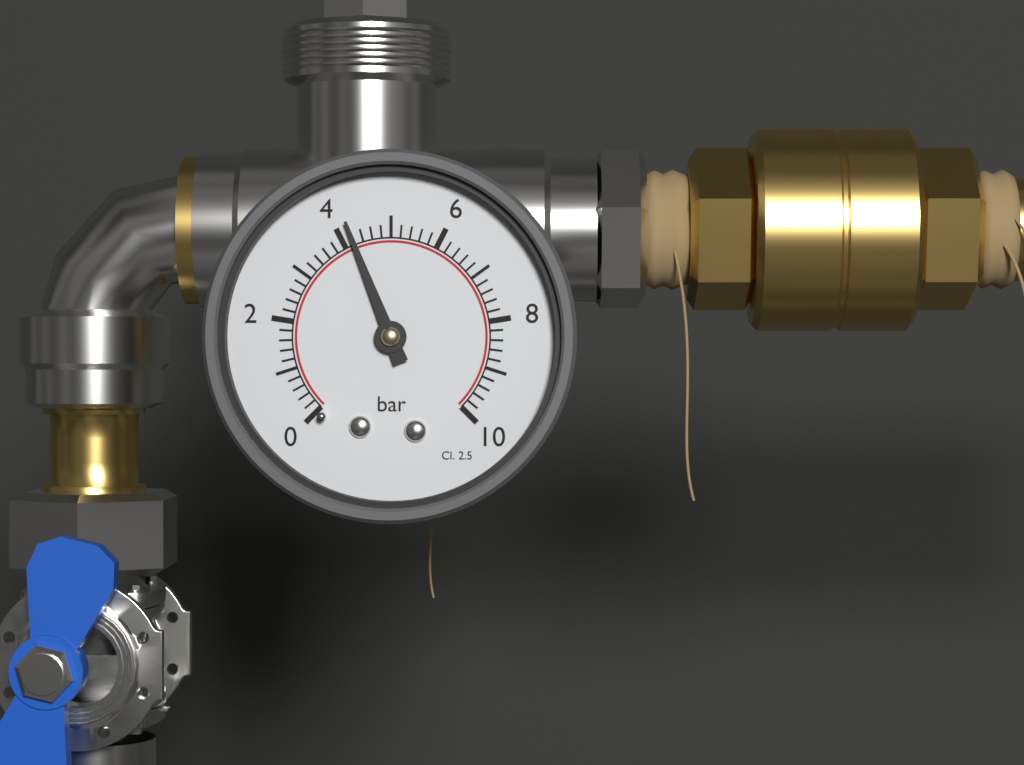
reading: 4.2 bar
